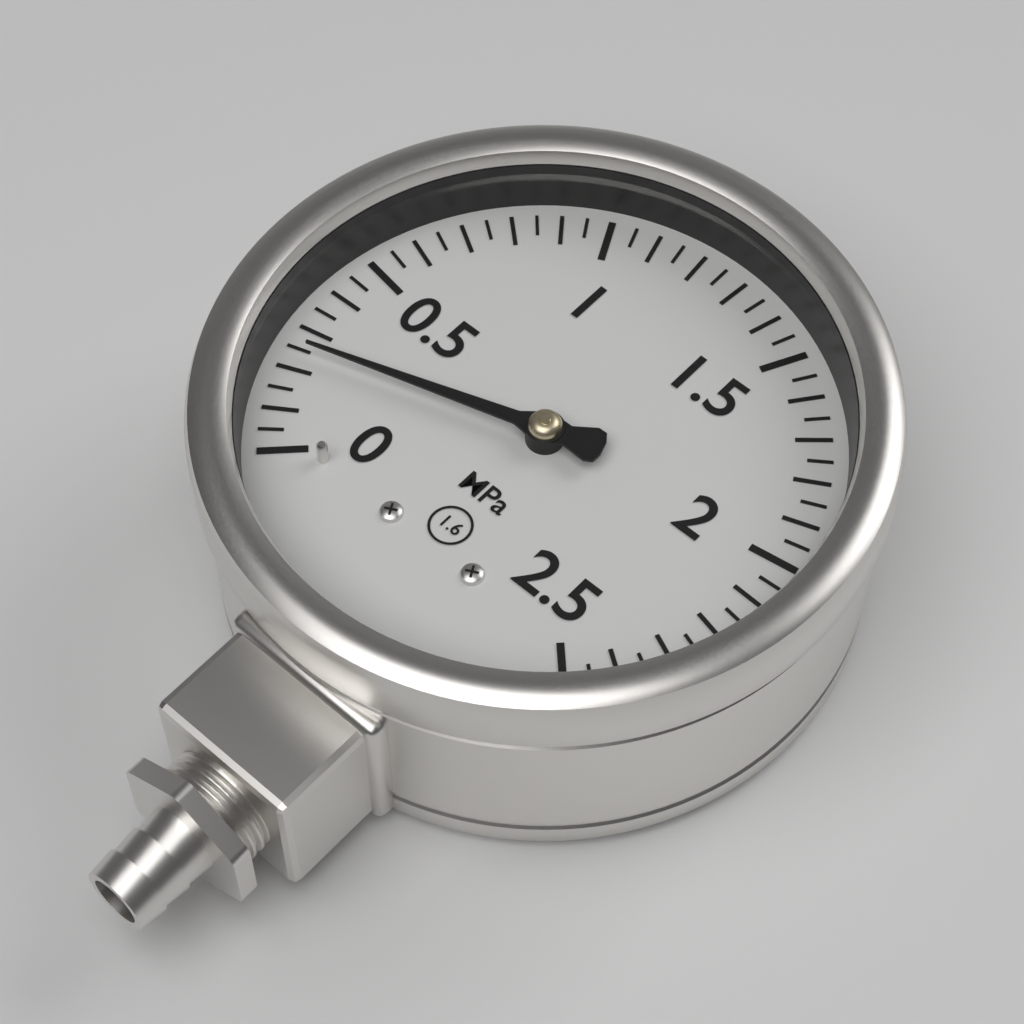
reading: 0.25 MPa
